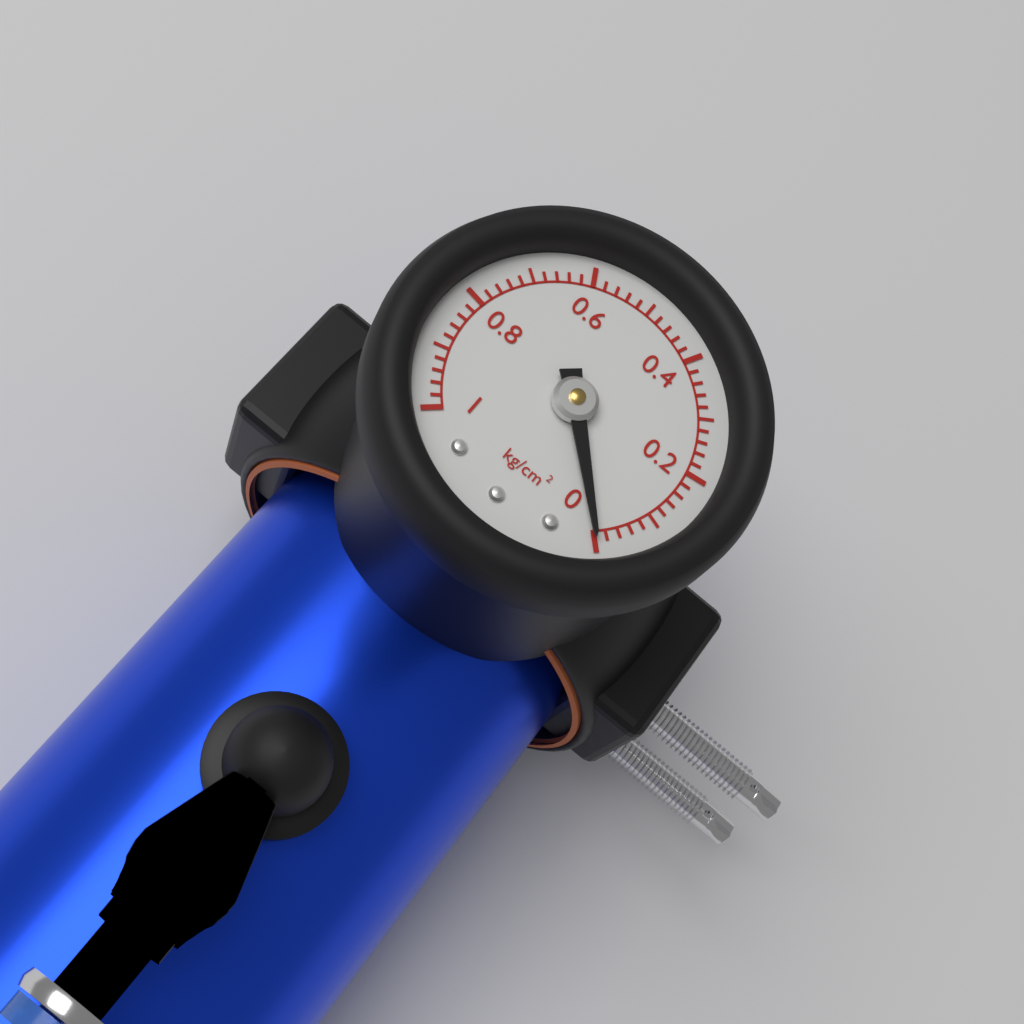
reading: 0.00 kg/cm²
